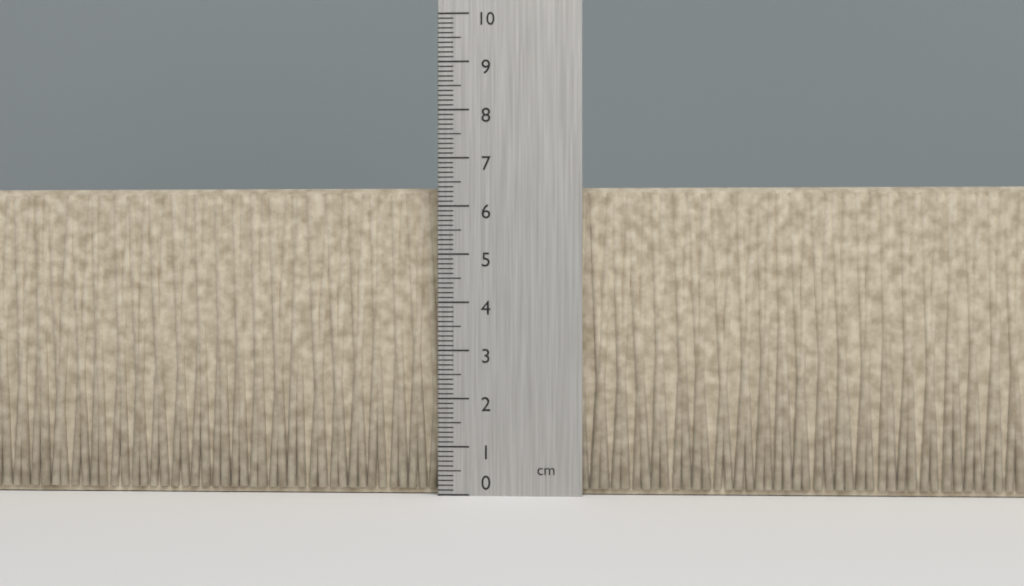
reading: 6.4 cm
